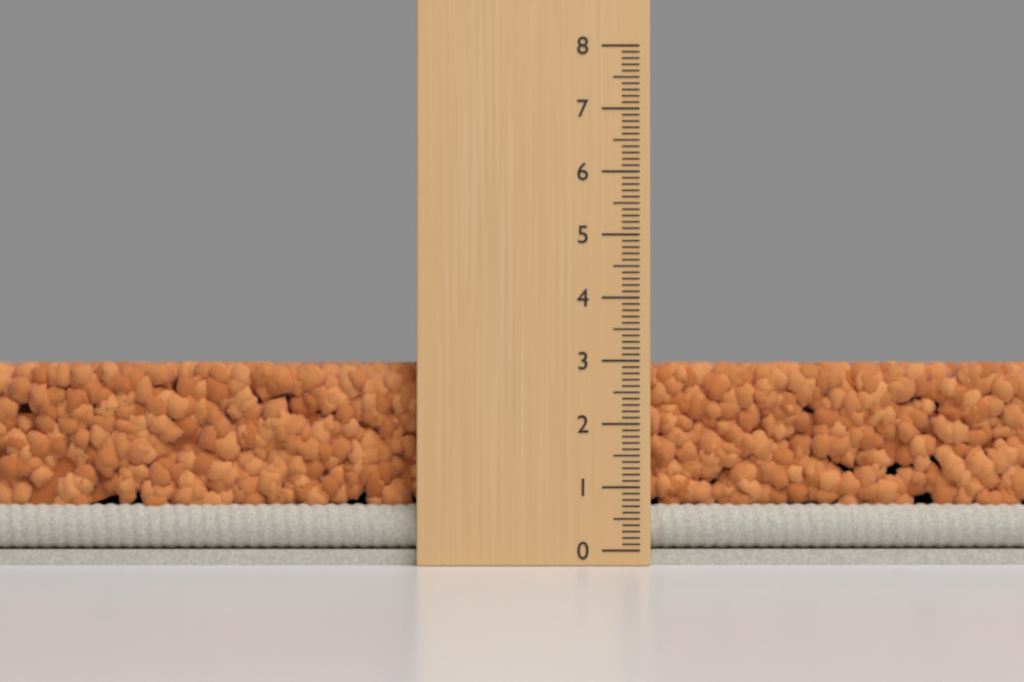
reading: 3.0 (no unit)
